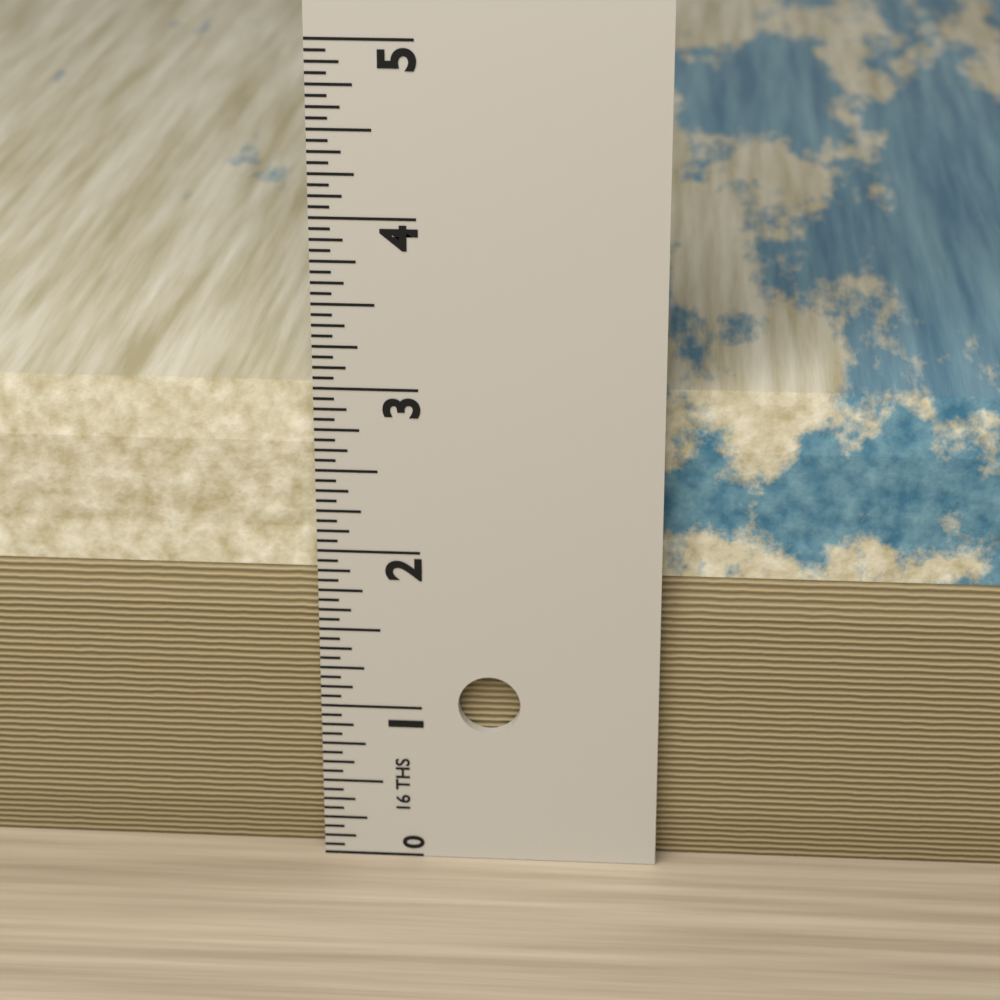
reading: 2.9375 in
